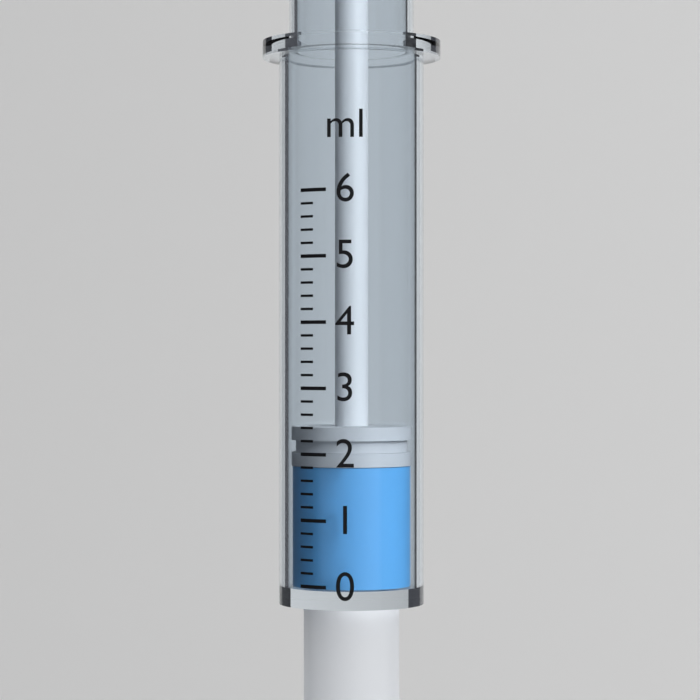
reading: 1.8 ml
